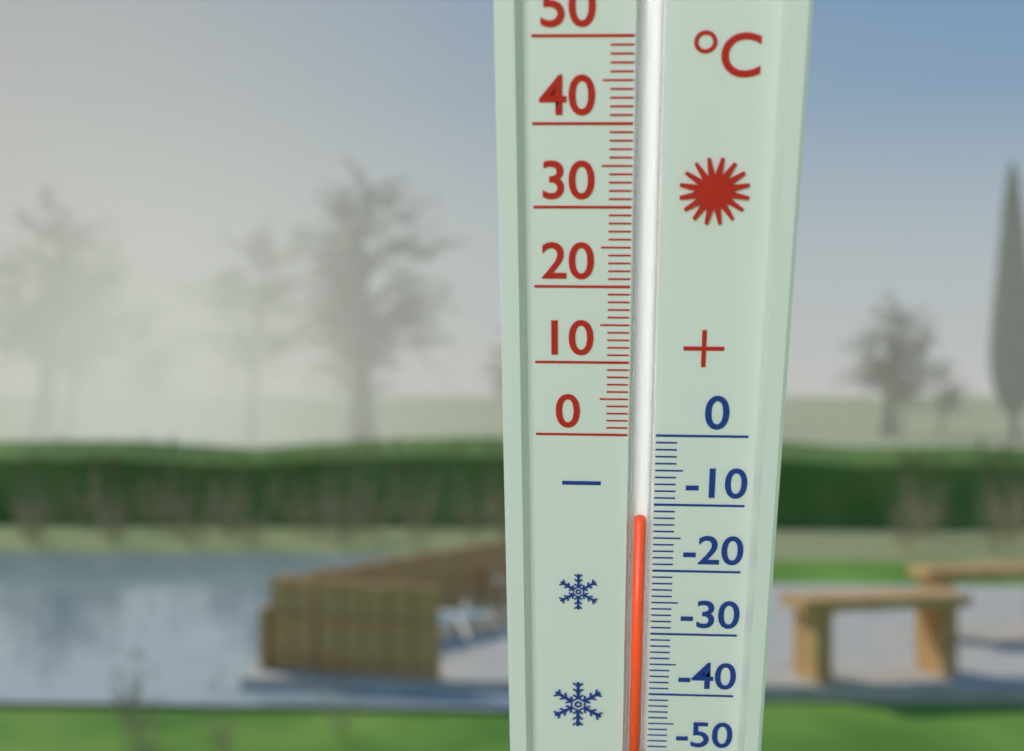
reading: -12 °C
